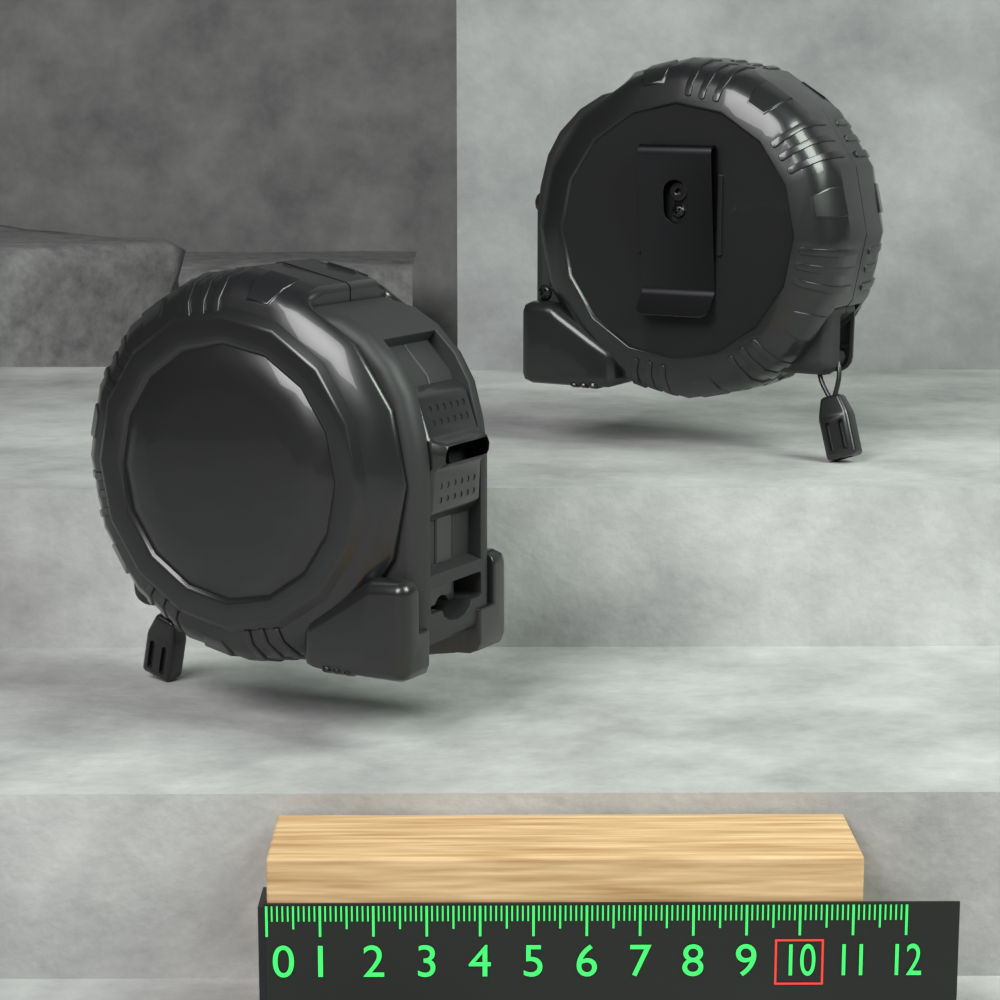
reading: 11.2 (no unit)
